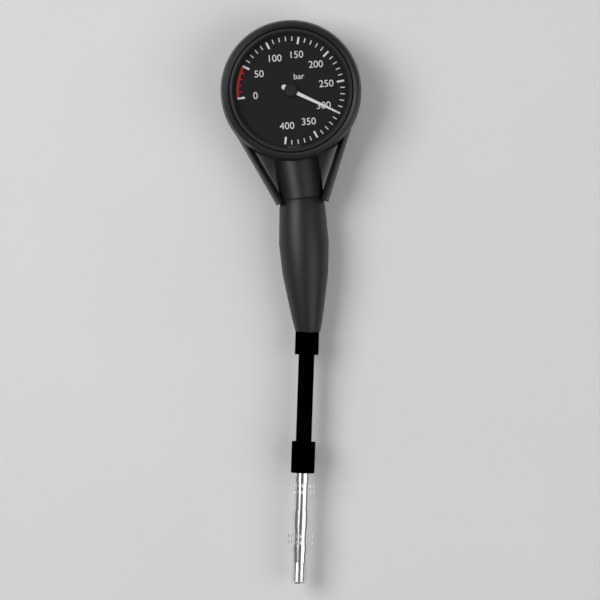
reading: 300 bar
